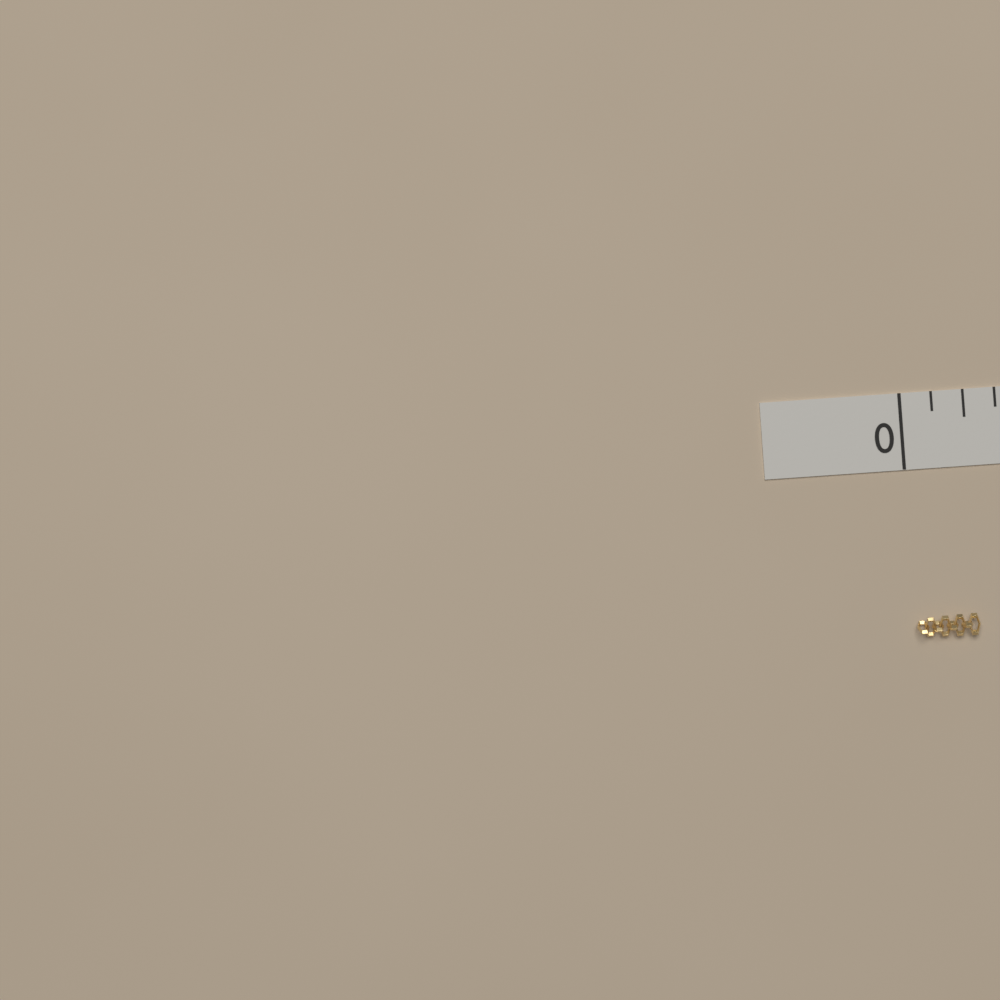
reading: 0.250 in
